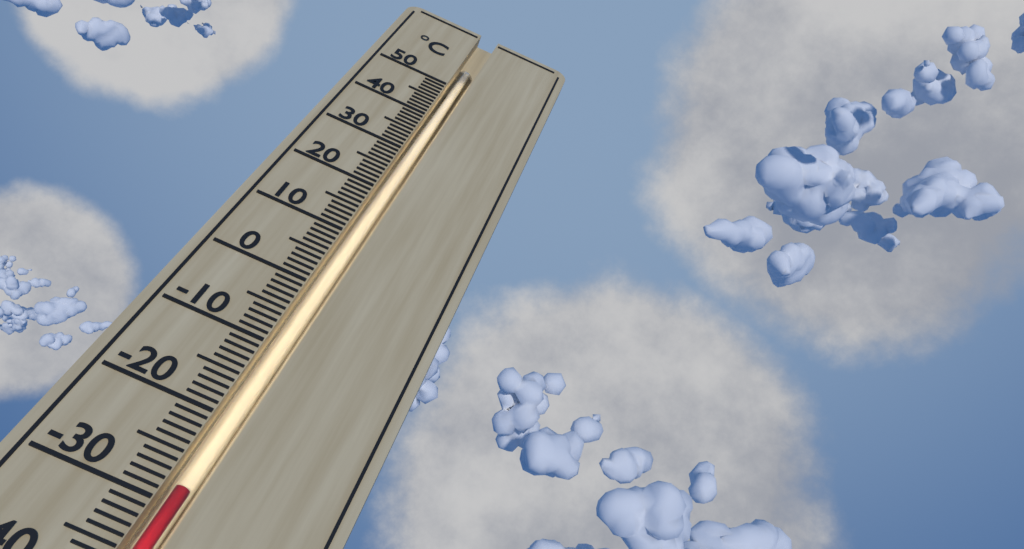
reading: -28 °C
